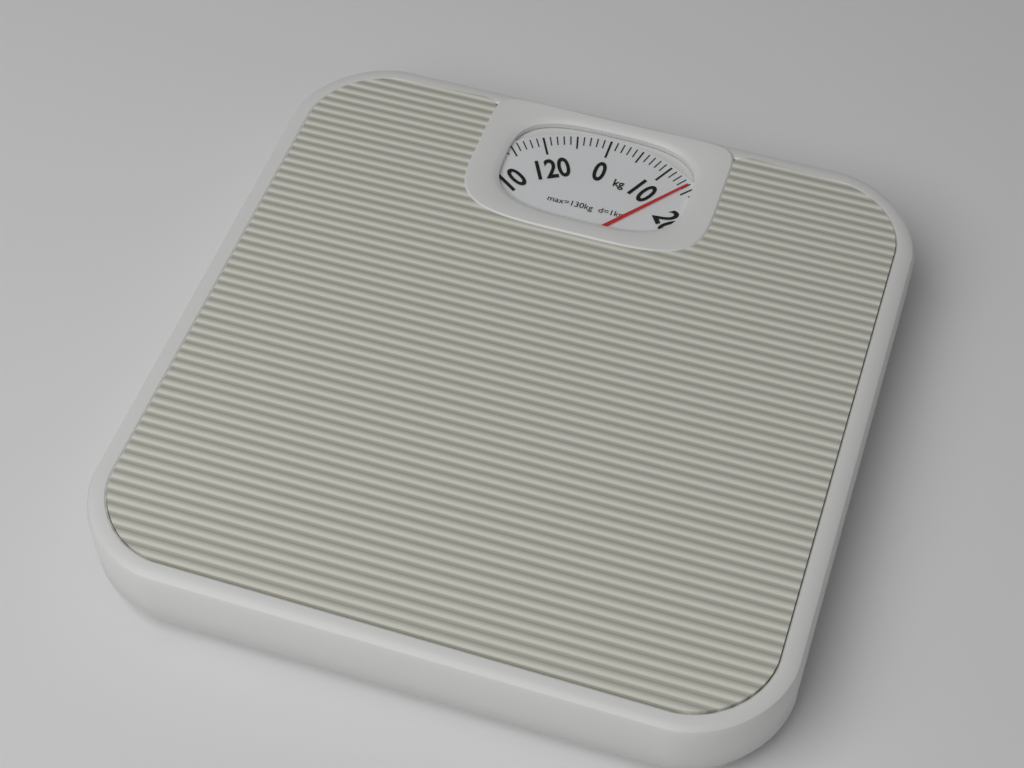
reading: 14 kg
